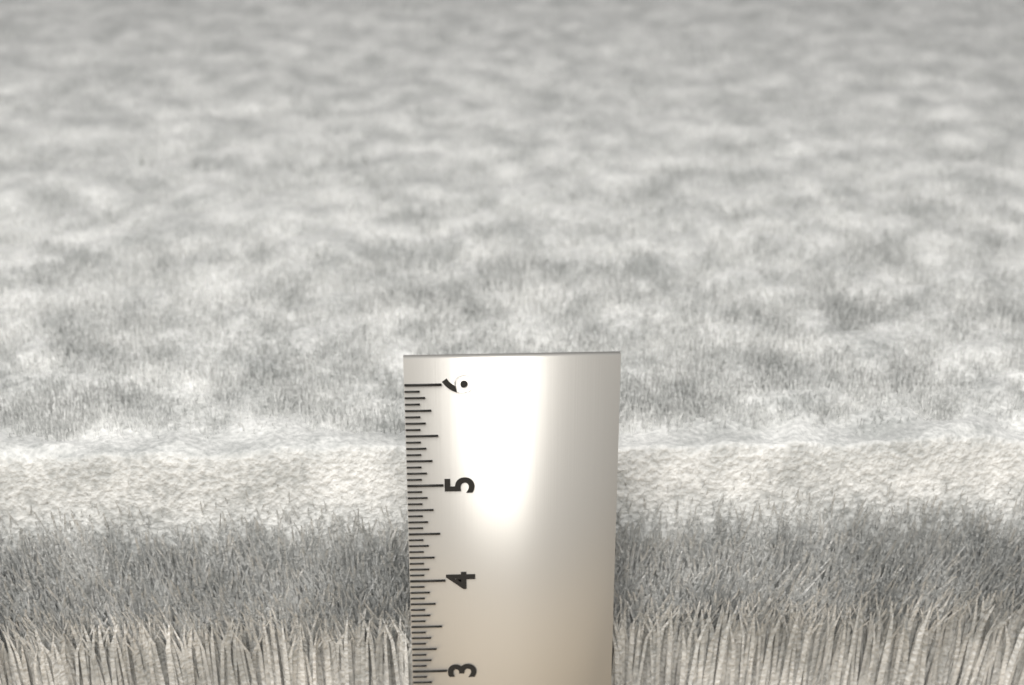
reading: 5.0000 in
